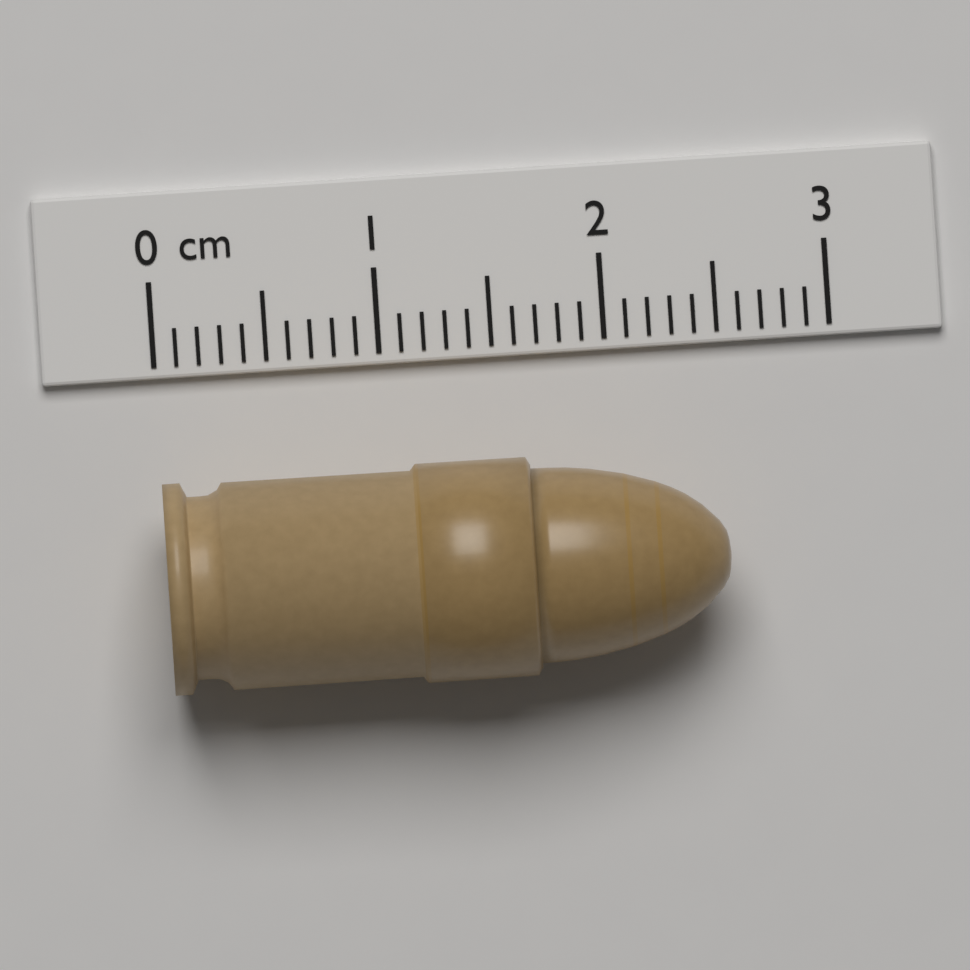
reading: 2.5 cm
